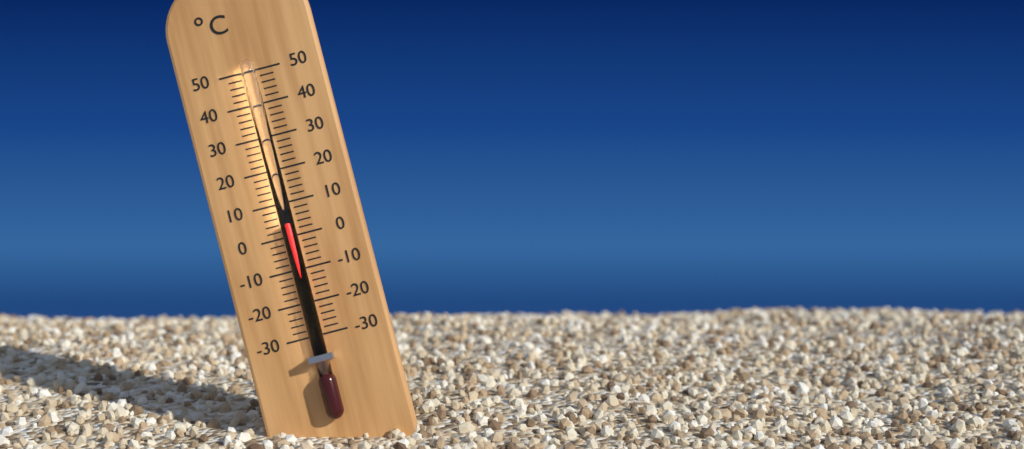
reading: 4 °C
